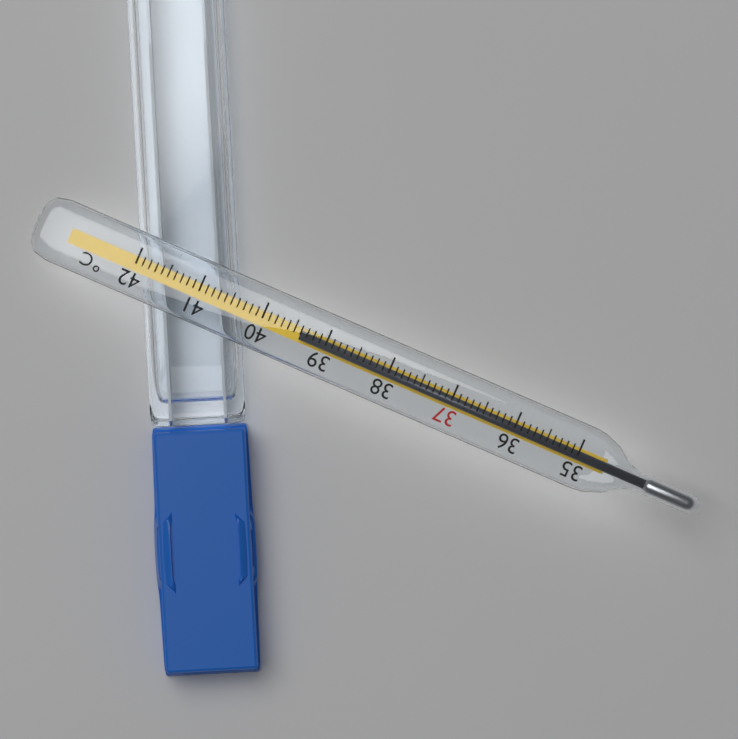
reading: 39.4 °C
